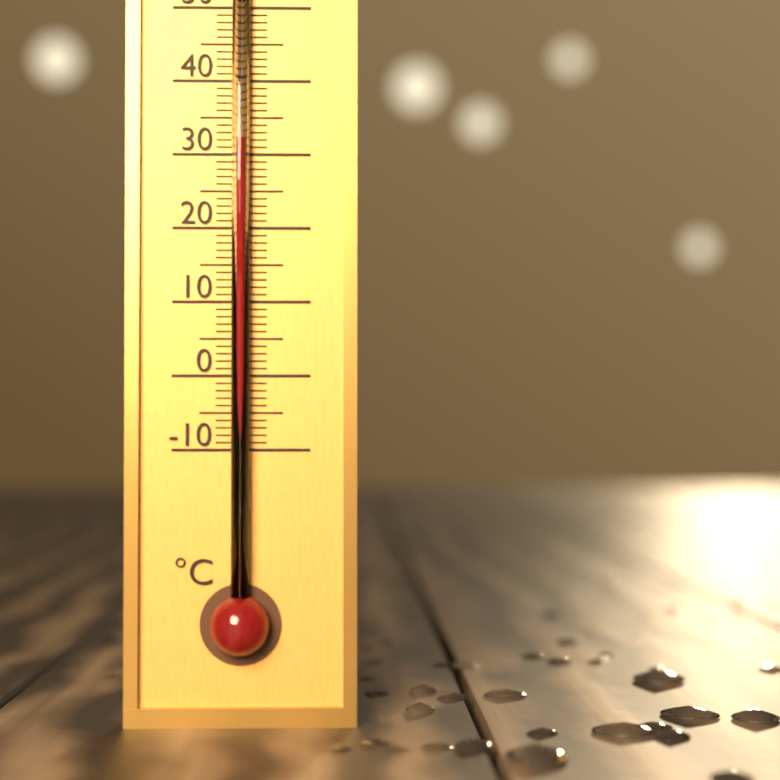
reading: 32 °C
